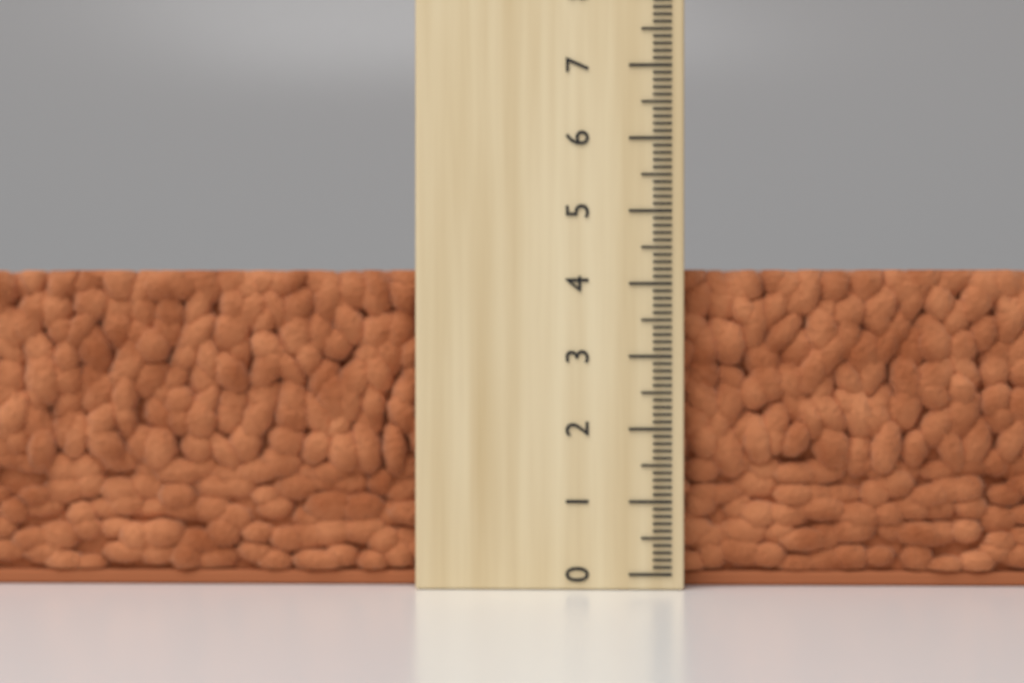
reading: 4.2 (no unit)
